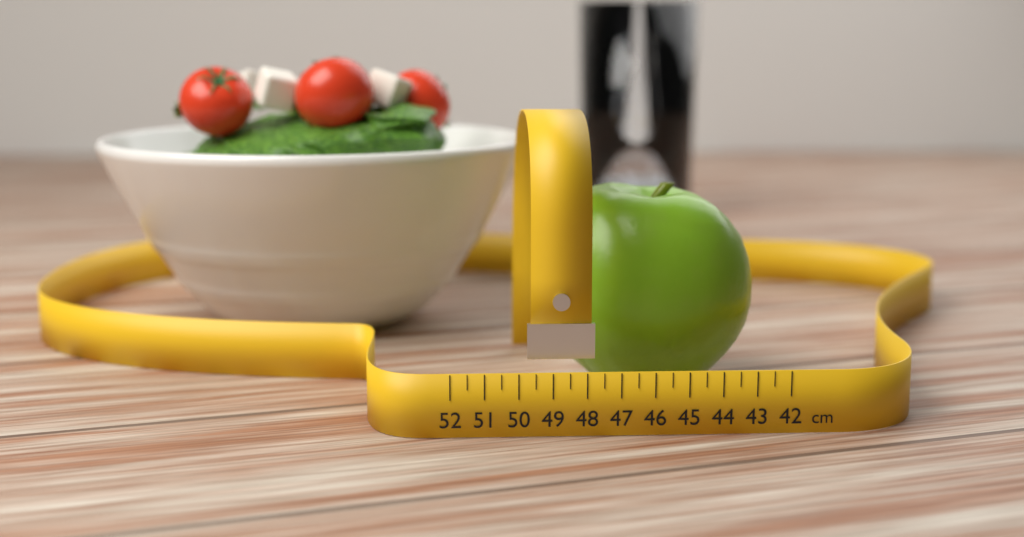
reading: 49.0 cm
